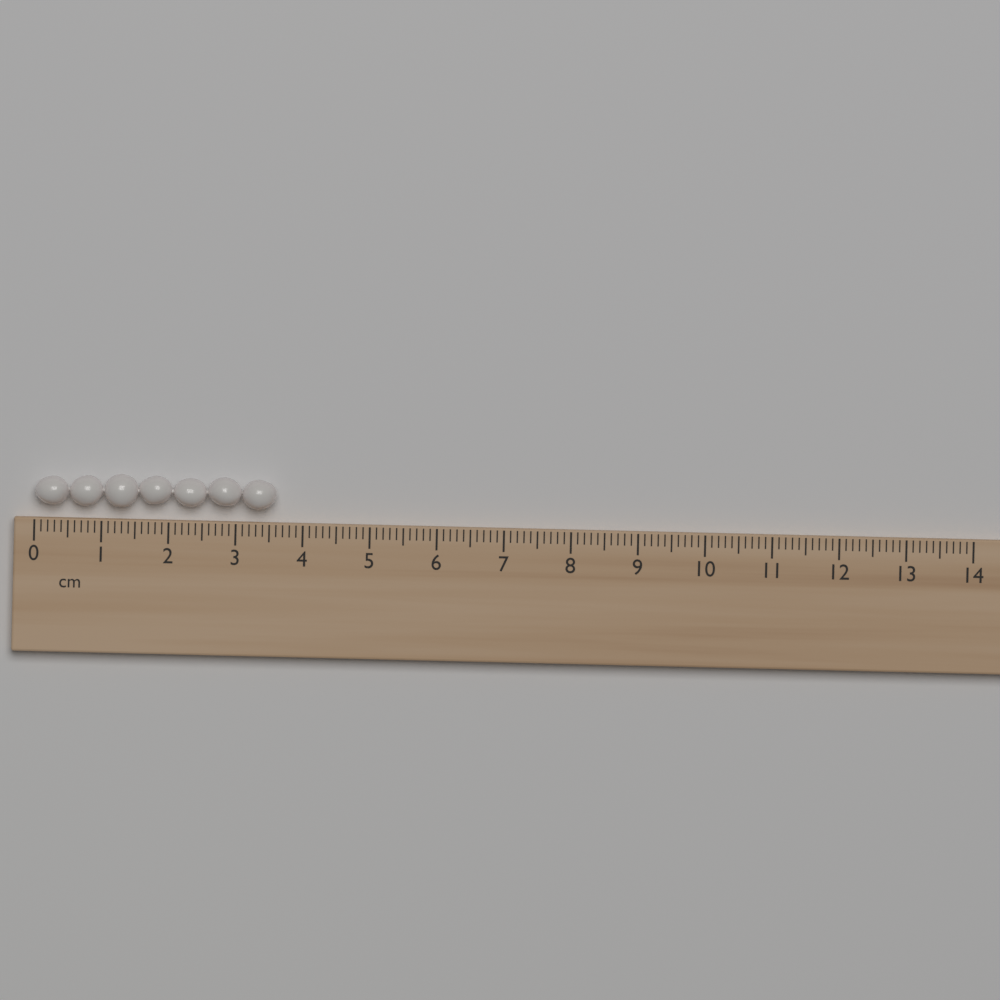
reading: 3.6 cm
